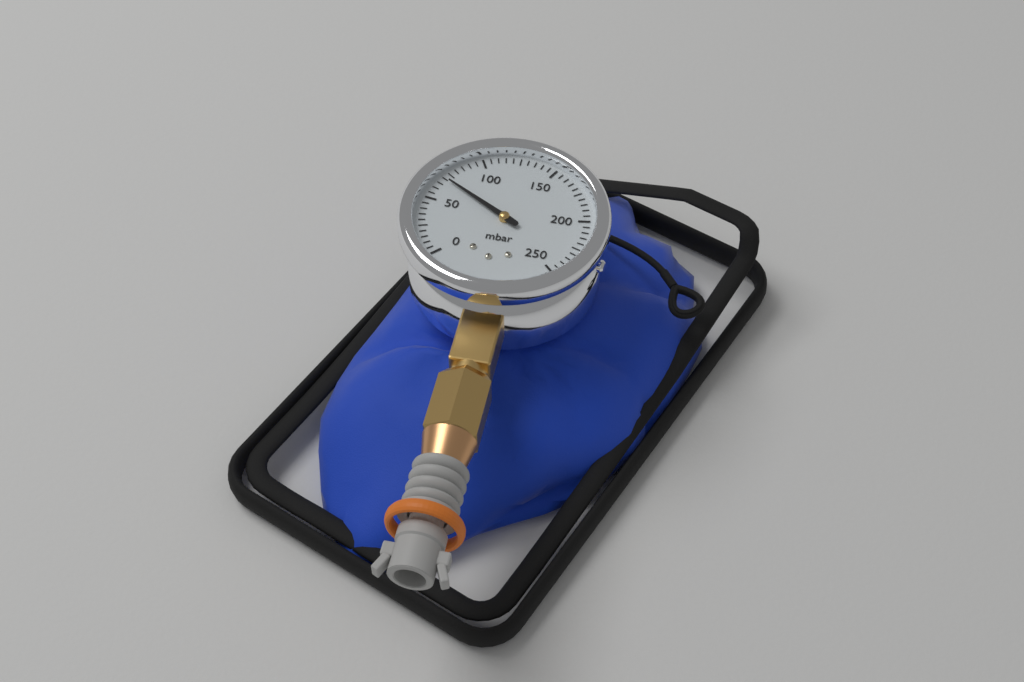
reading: 70 mbar
